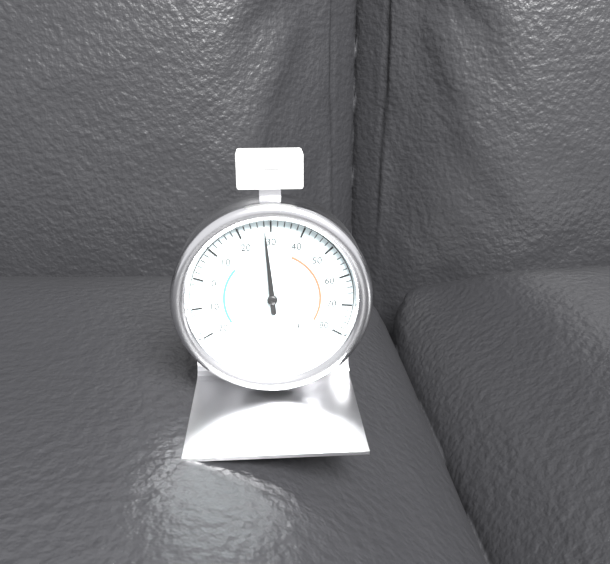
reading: 28 °F
